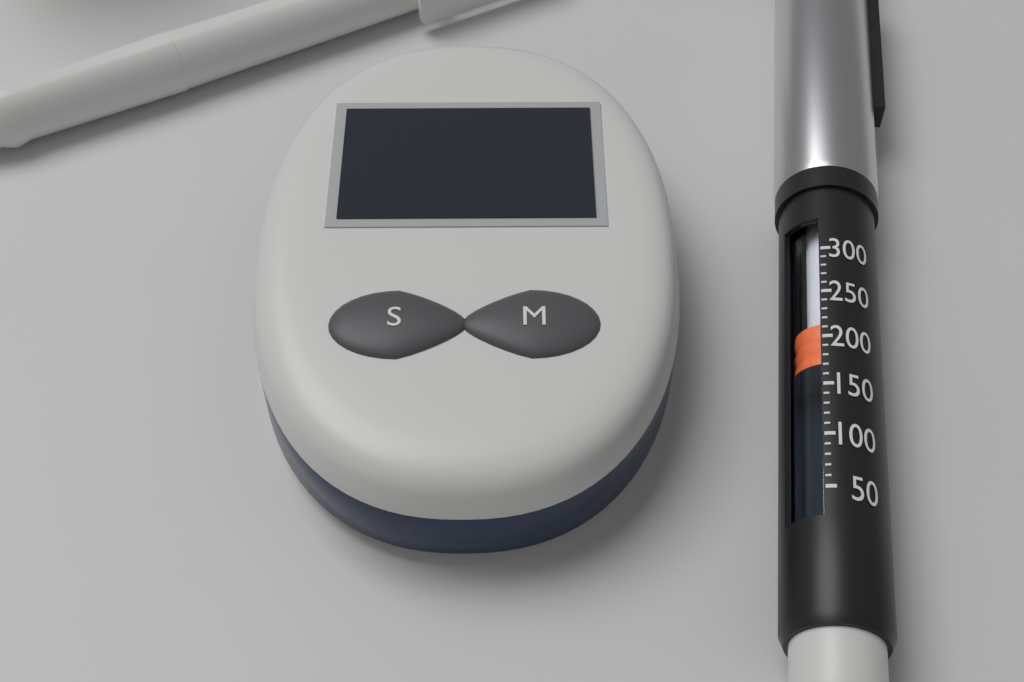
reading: 180 (no unit)
